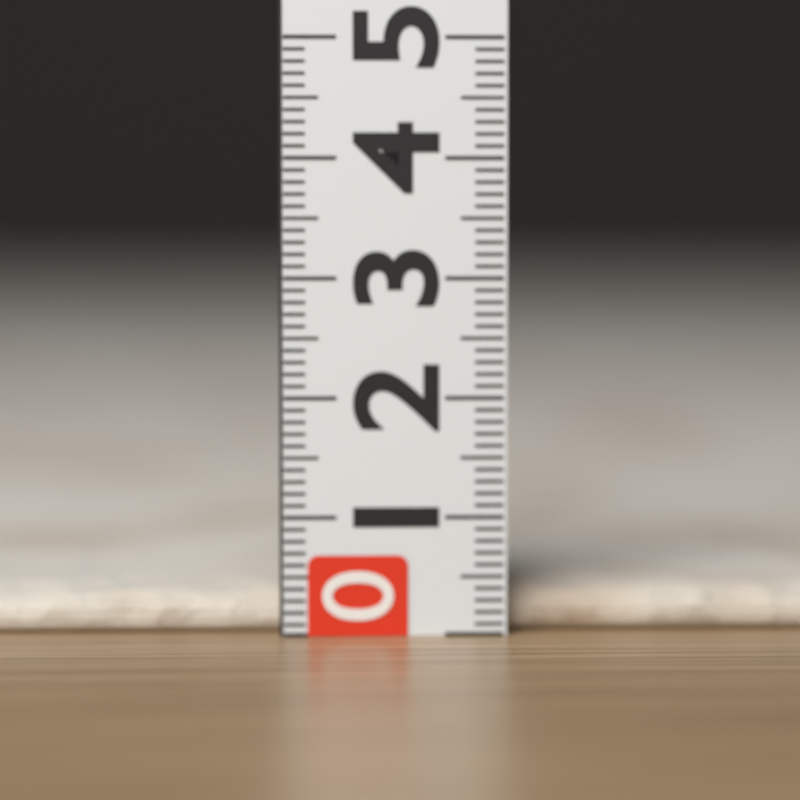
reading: 0.4 (no unit)
